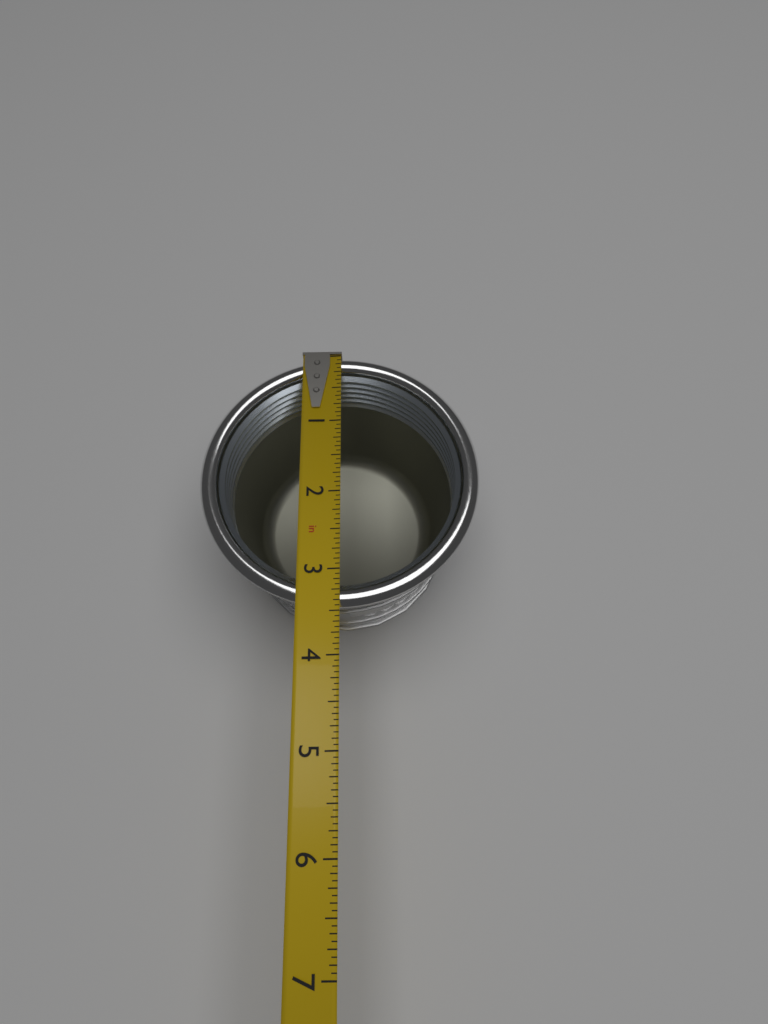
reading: 3.4375 in
